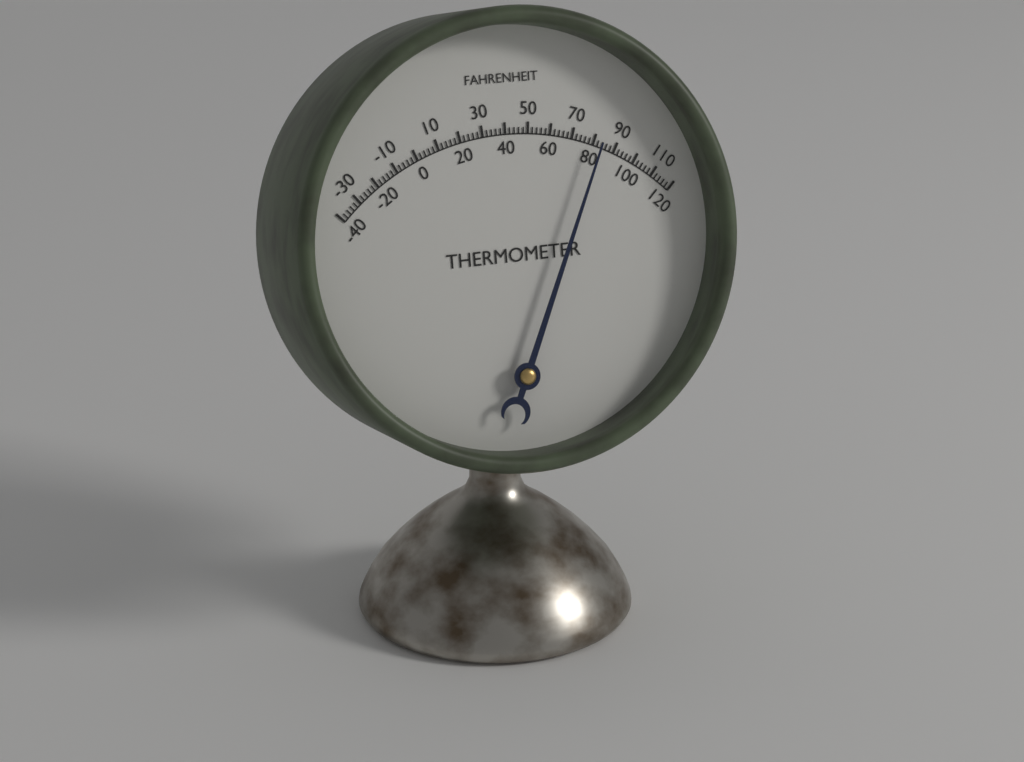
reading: 82 °F
